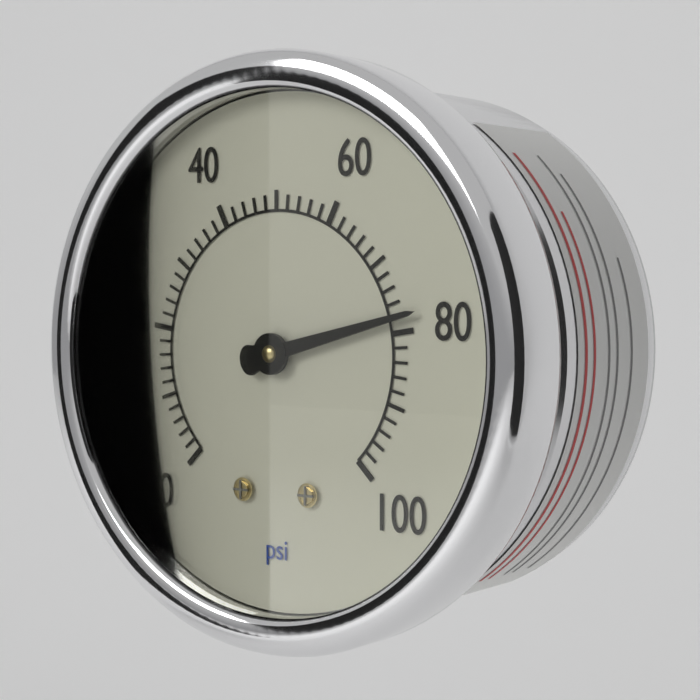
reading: 78 psi
